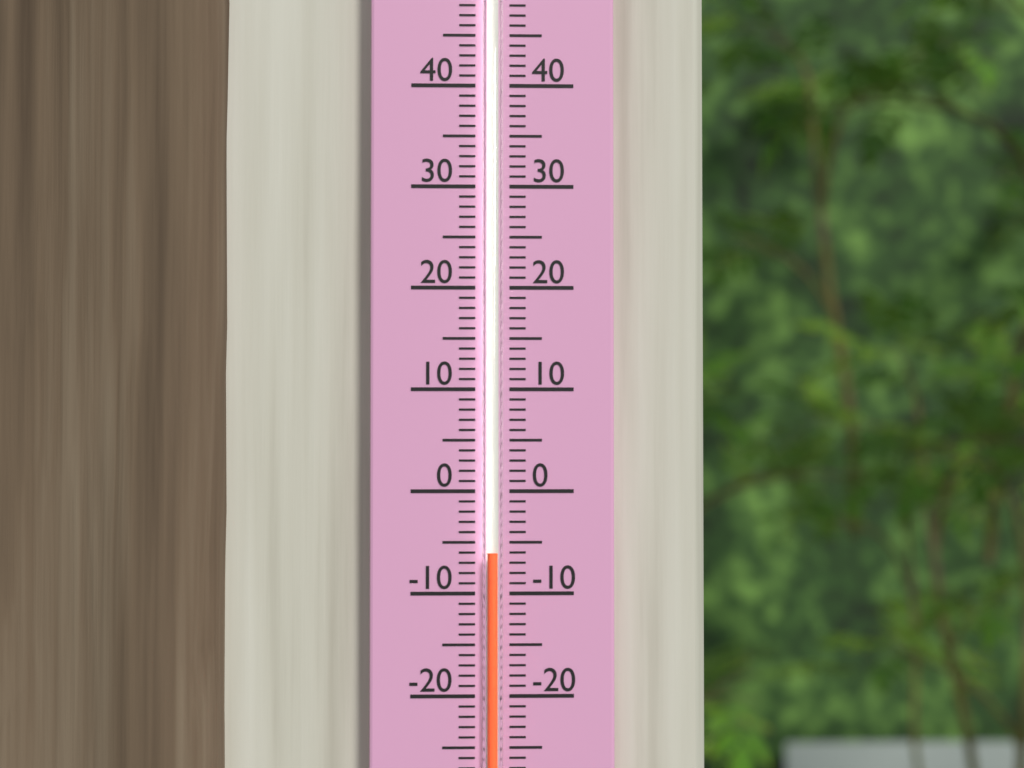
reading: -6 (no unit)
